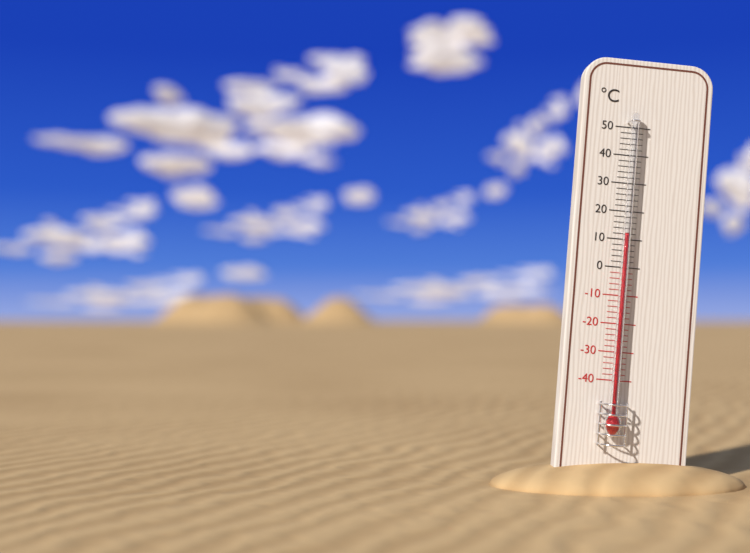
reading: 12 °C
